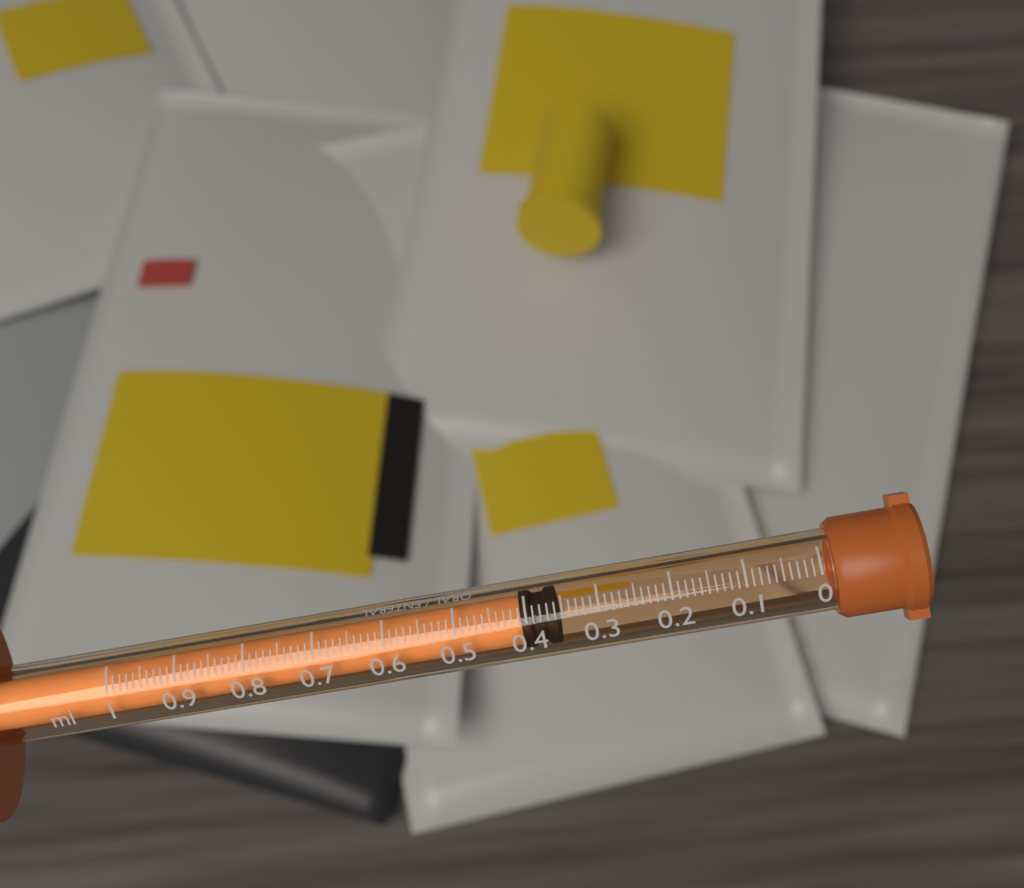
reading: 0.36 ml
